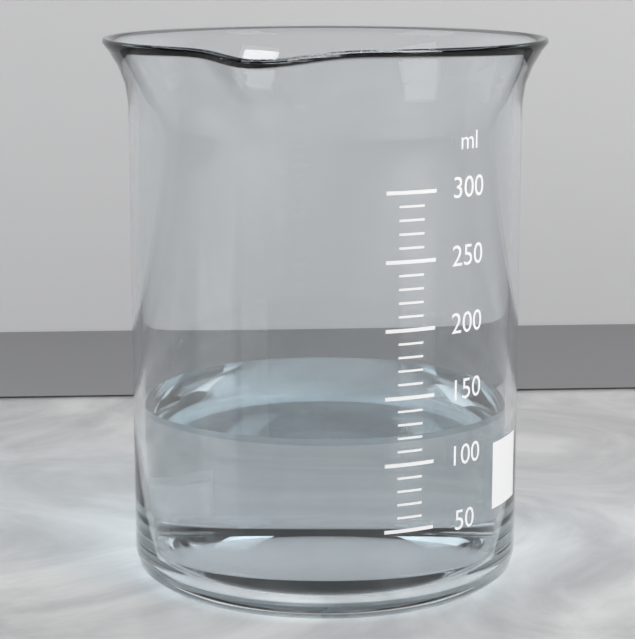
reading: 120 ml
